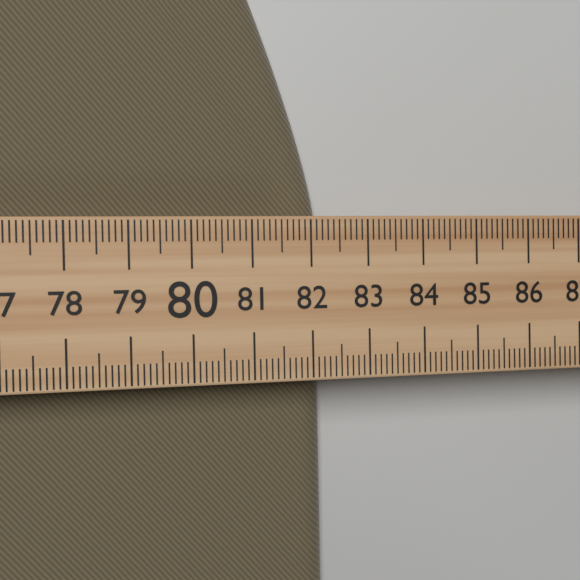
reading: 82.3 (no unit)
